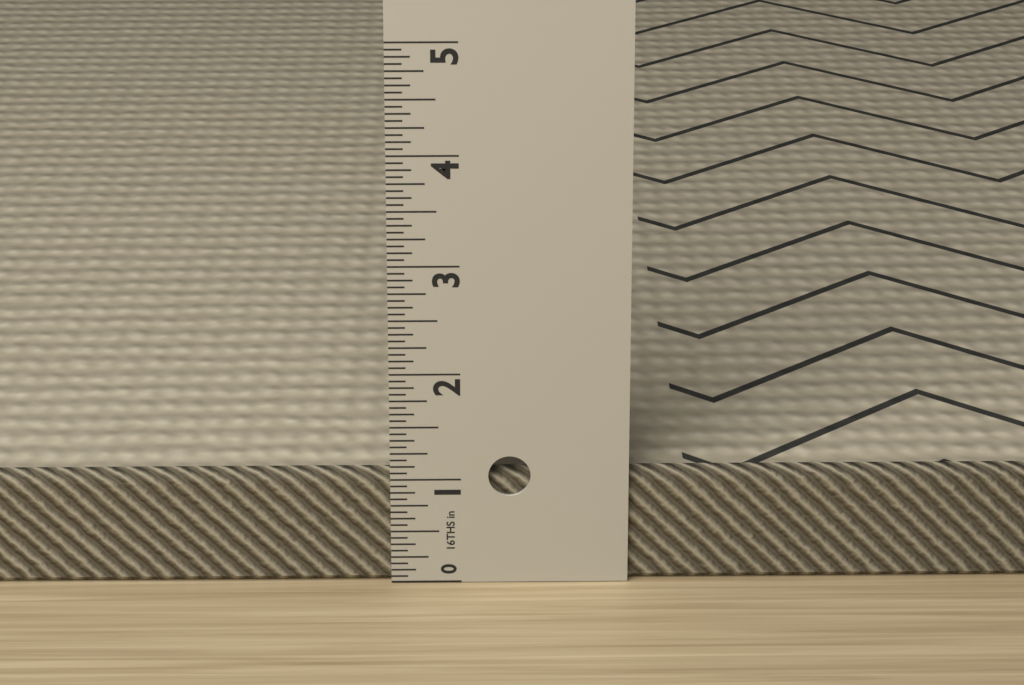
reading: 1.0625 in
